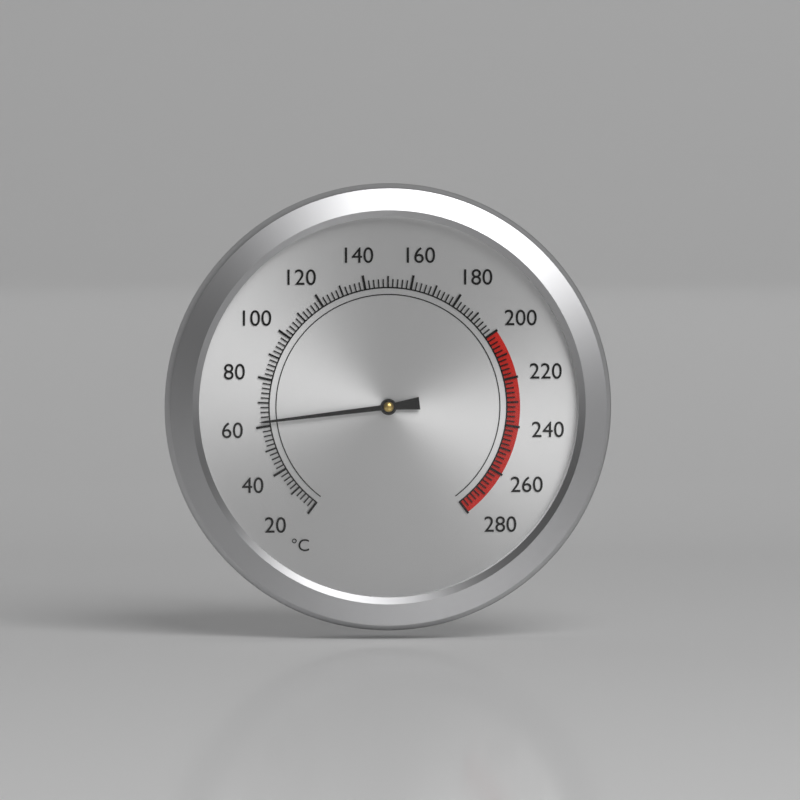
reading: 62 °C
